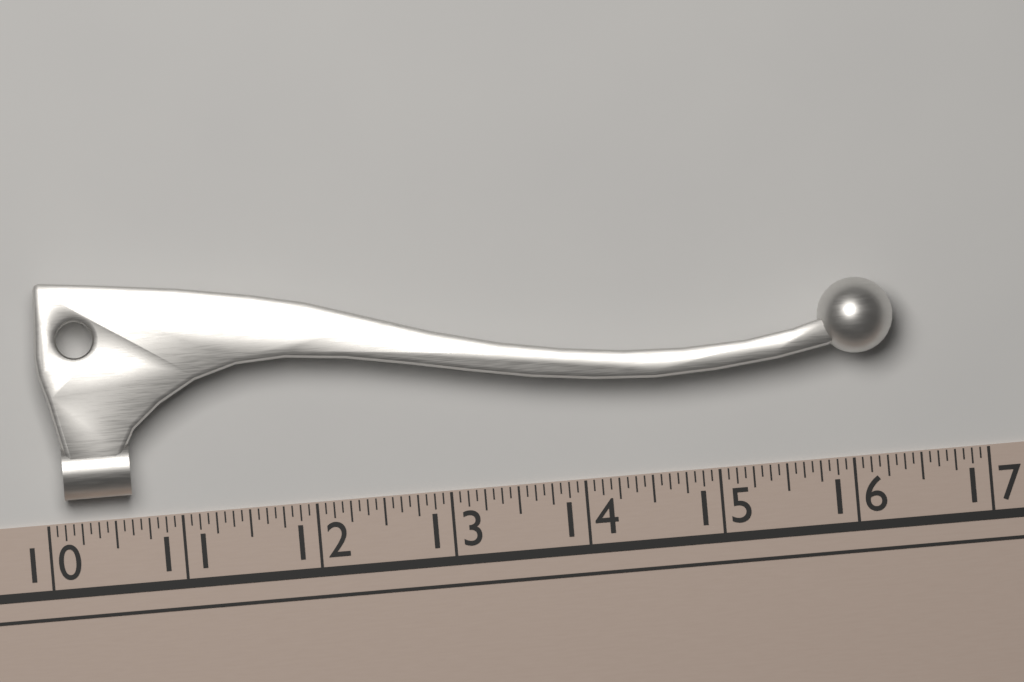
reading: 16.3750 (no unit)
